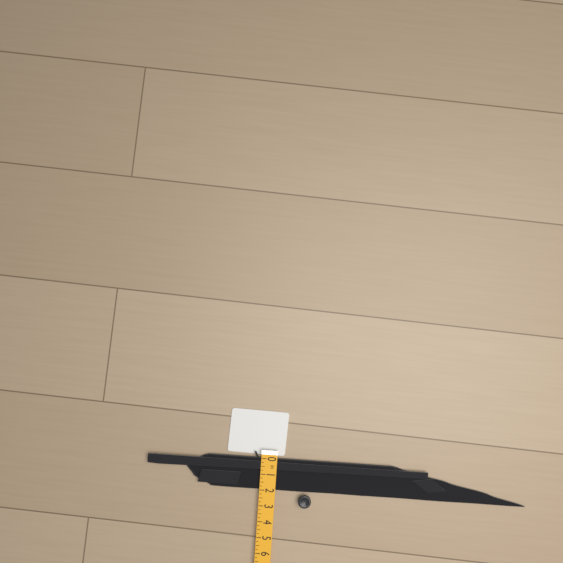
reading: 2.00 in
